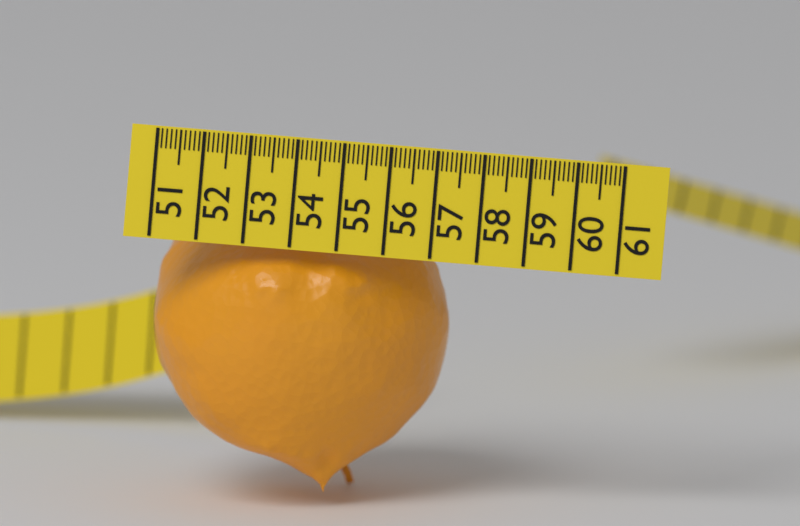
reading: 57.3 (no unit)
